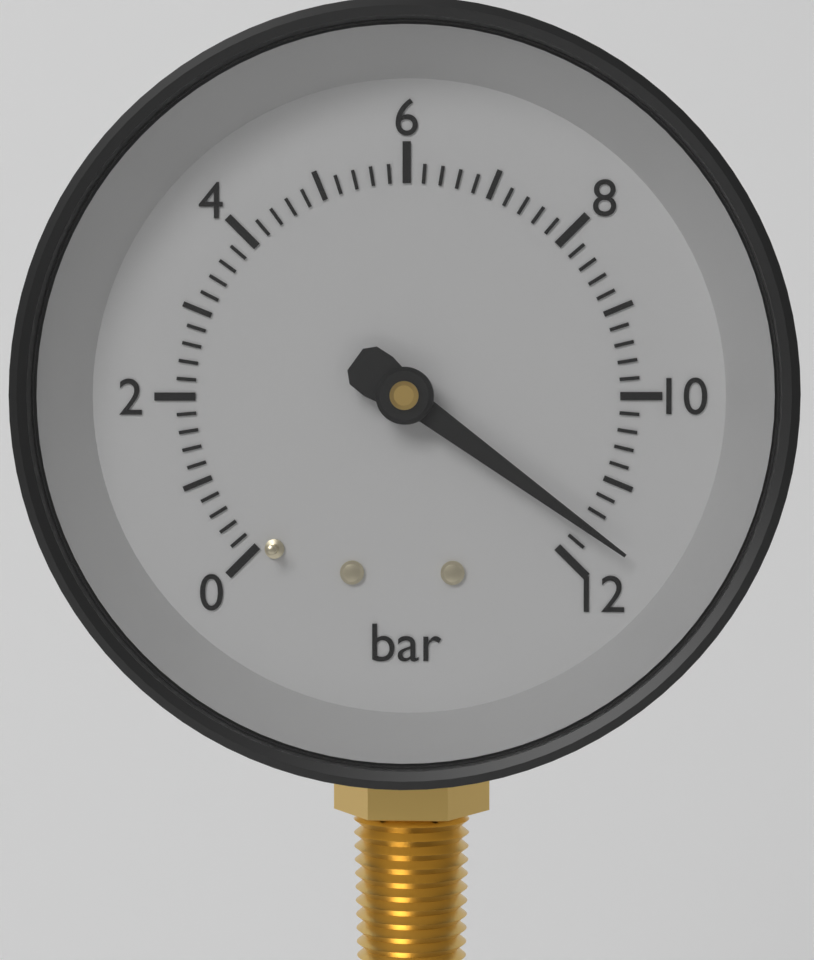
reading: 11.6 bar
